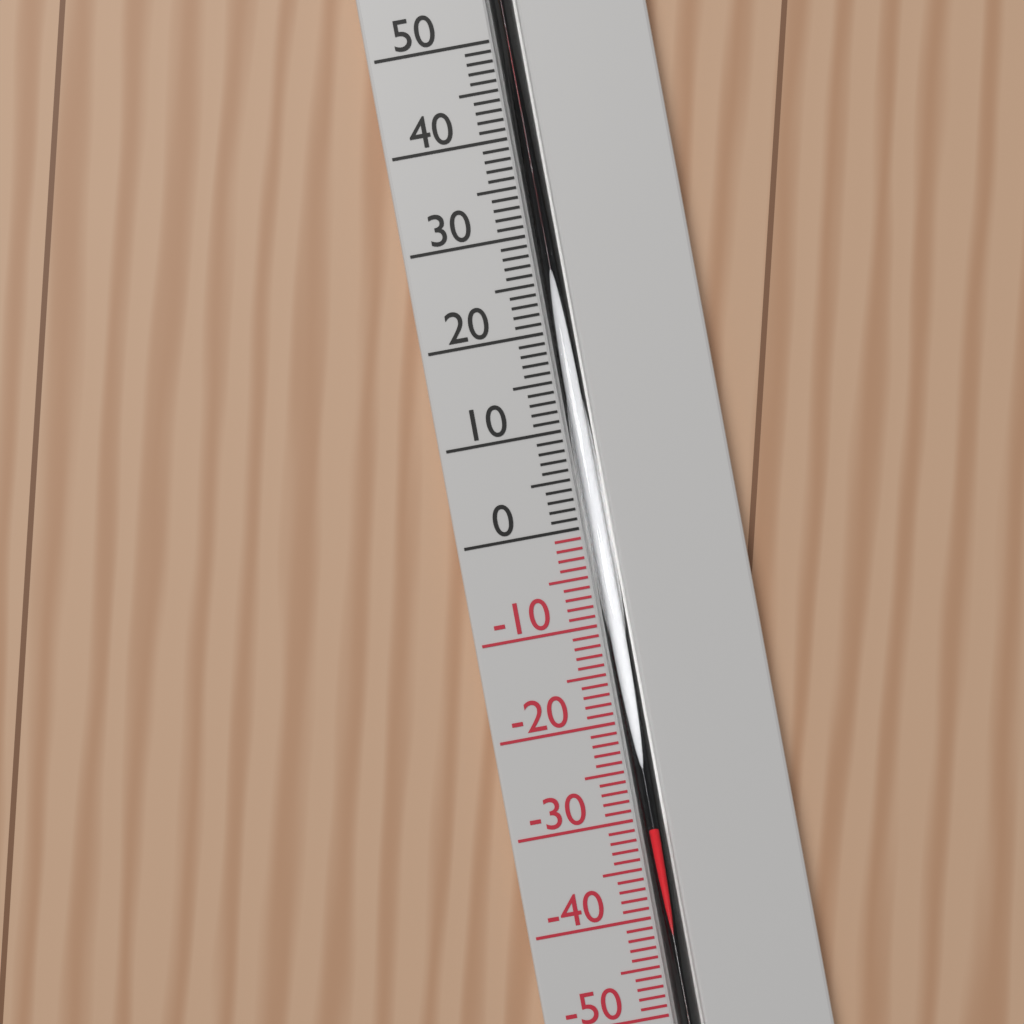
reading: -31 °C
